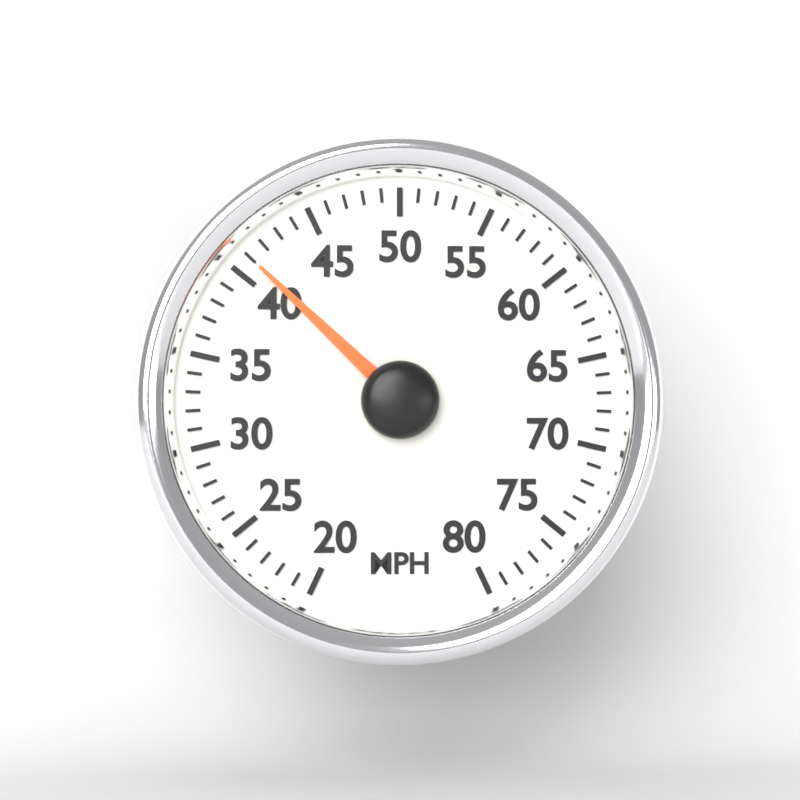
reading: 41 MPH
